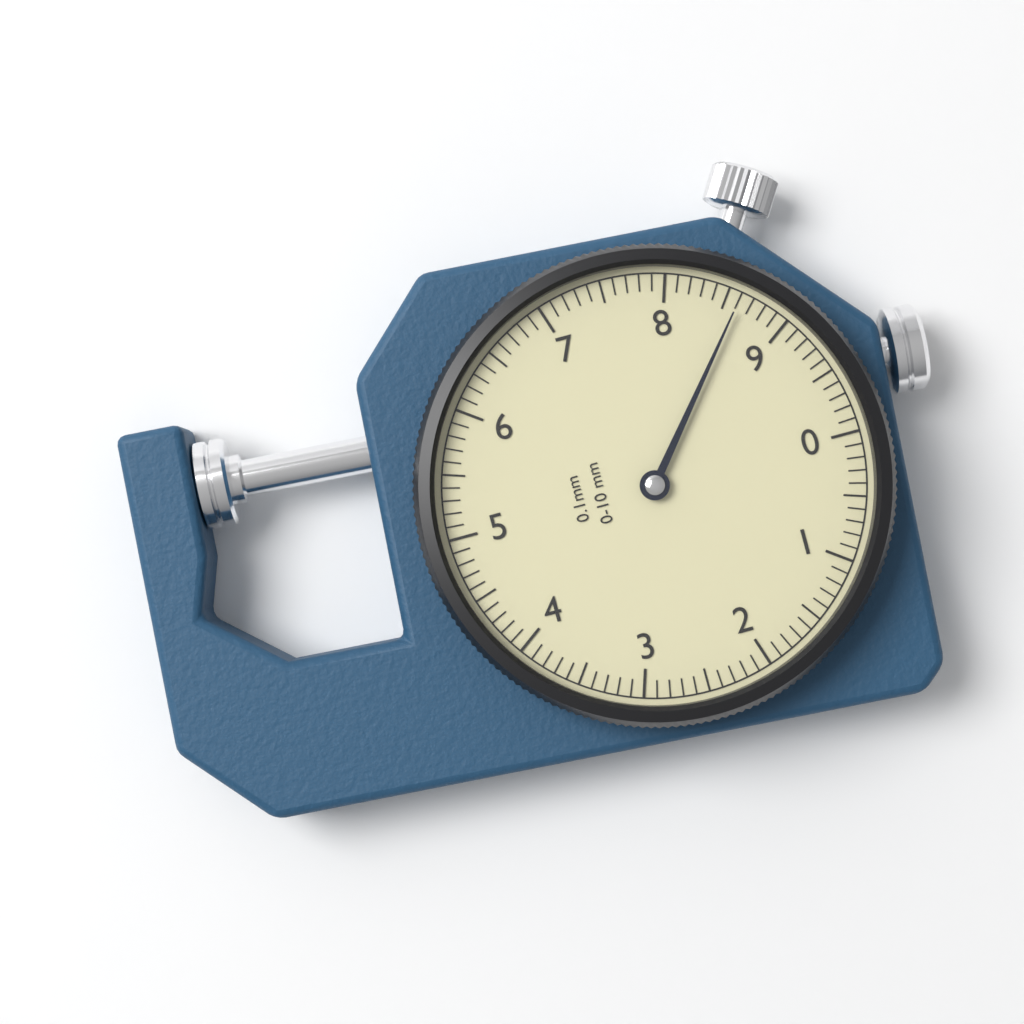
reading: 8.6 mm
